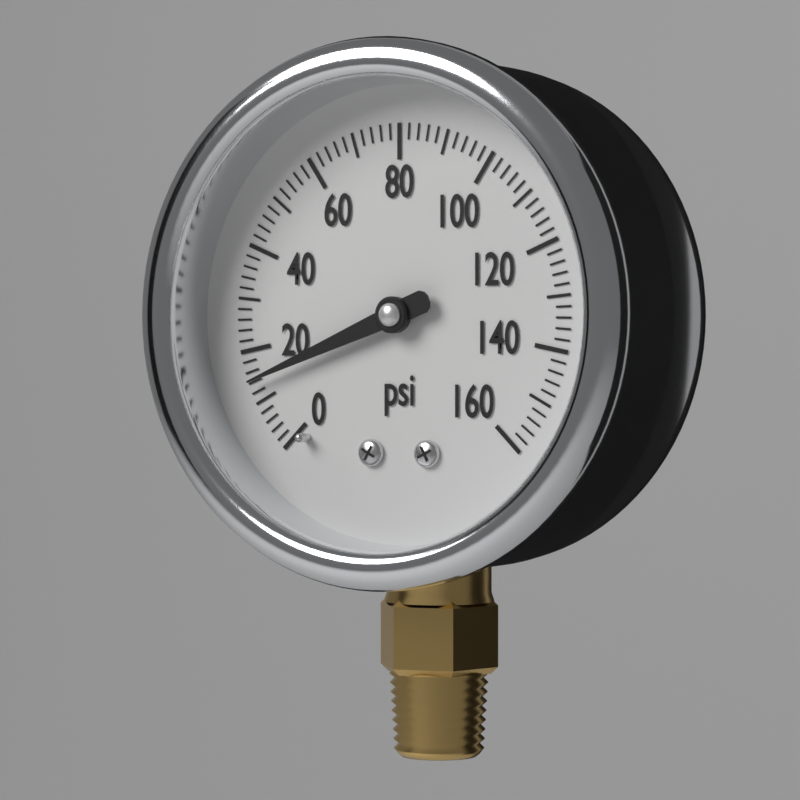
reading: 14 psi
